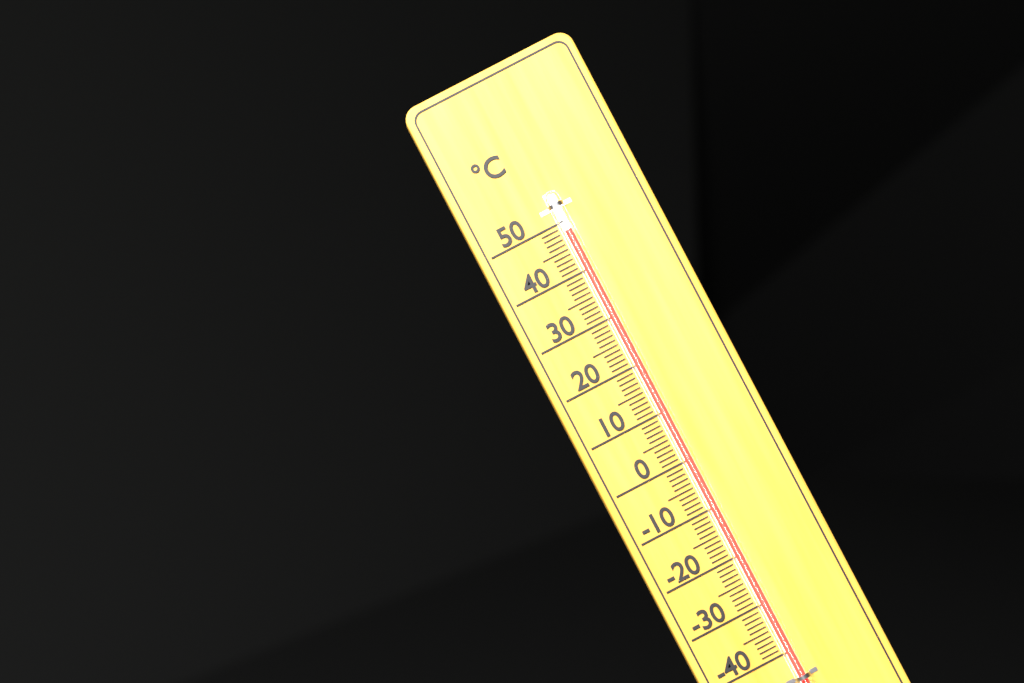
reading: 48 °C
